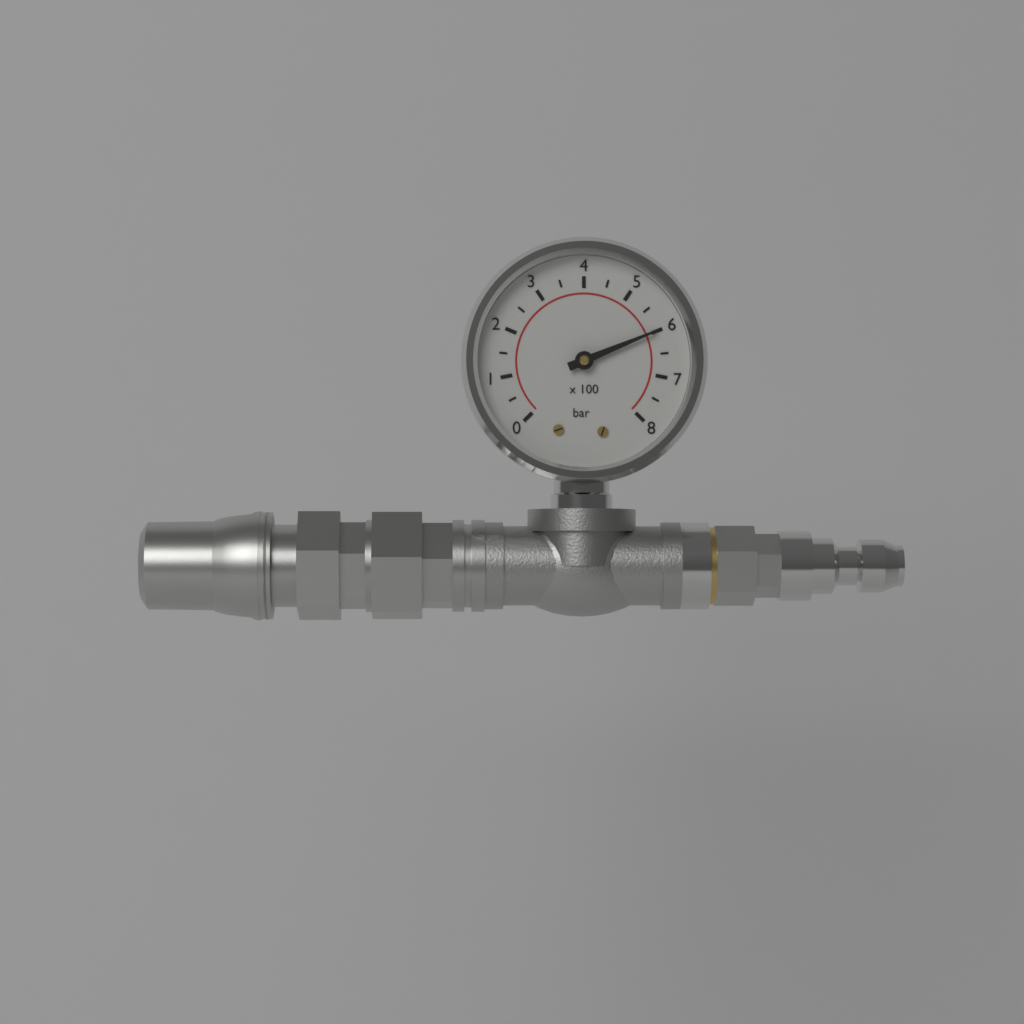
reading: 600 bar
